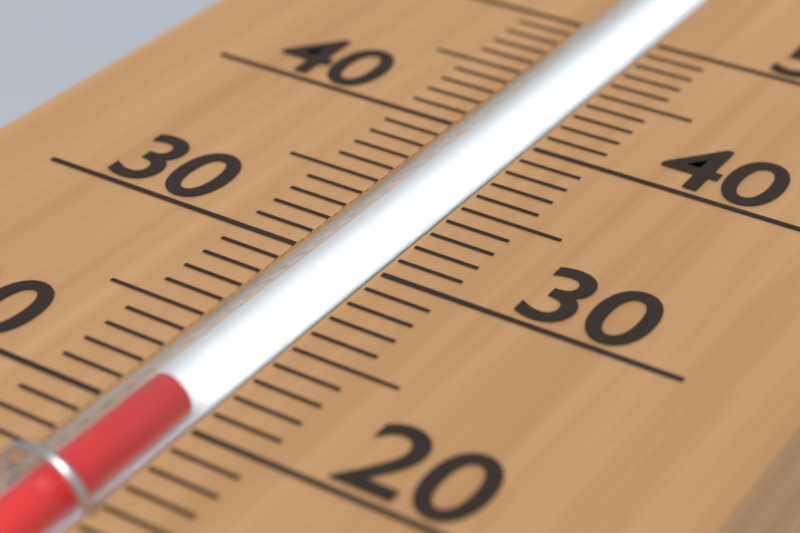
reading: 21 (no unit)
